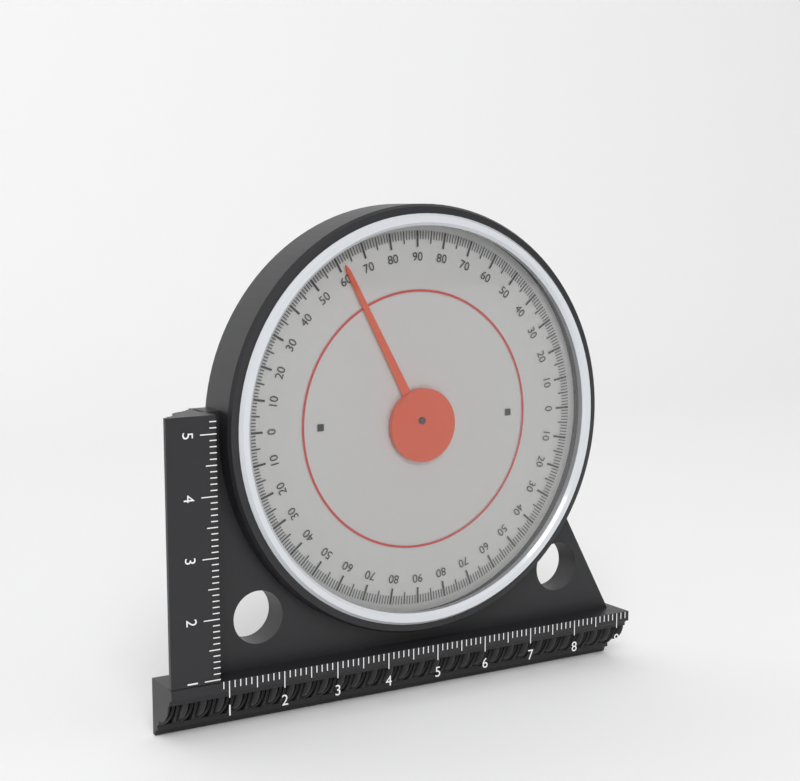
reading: 62 (no unit)
